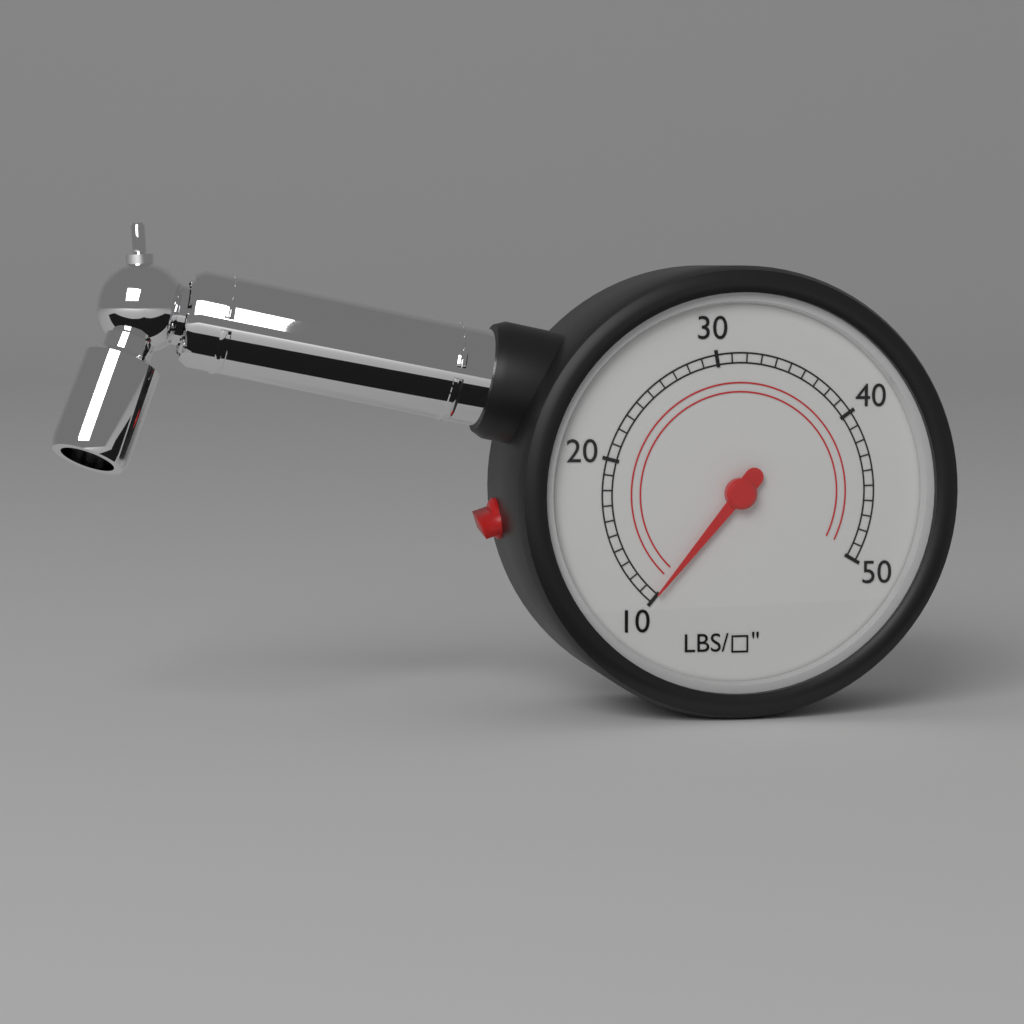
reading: 10 psi
